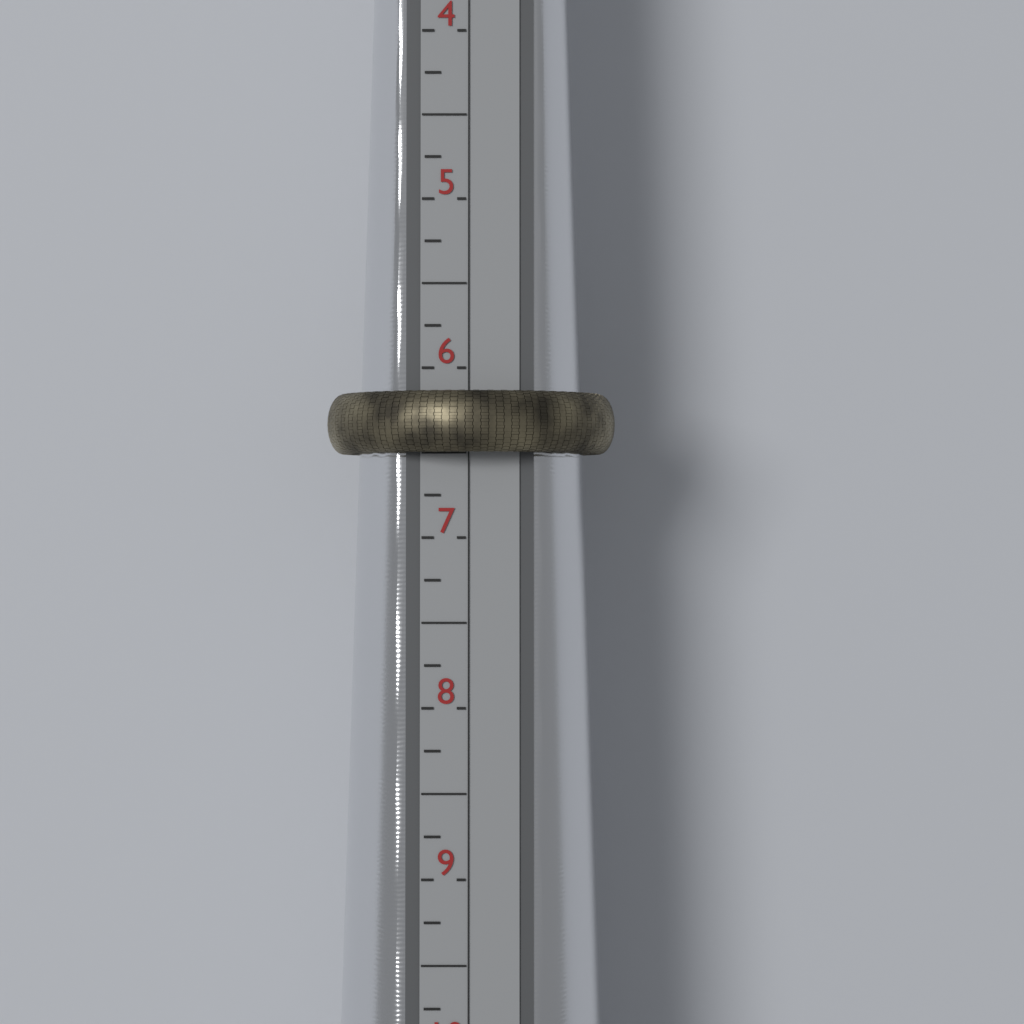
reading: 6.50 (no unit)
